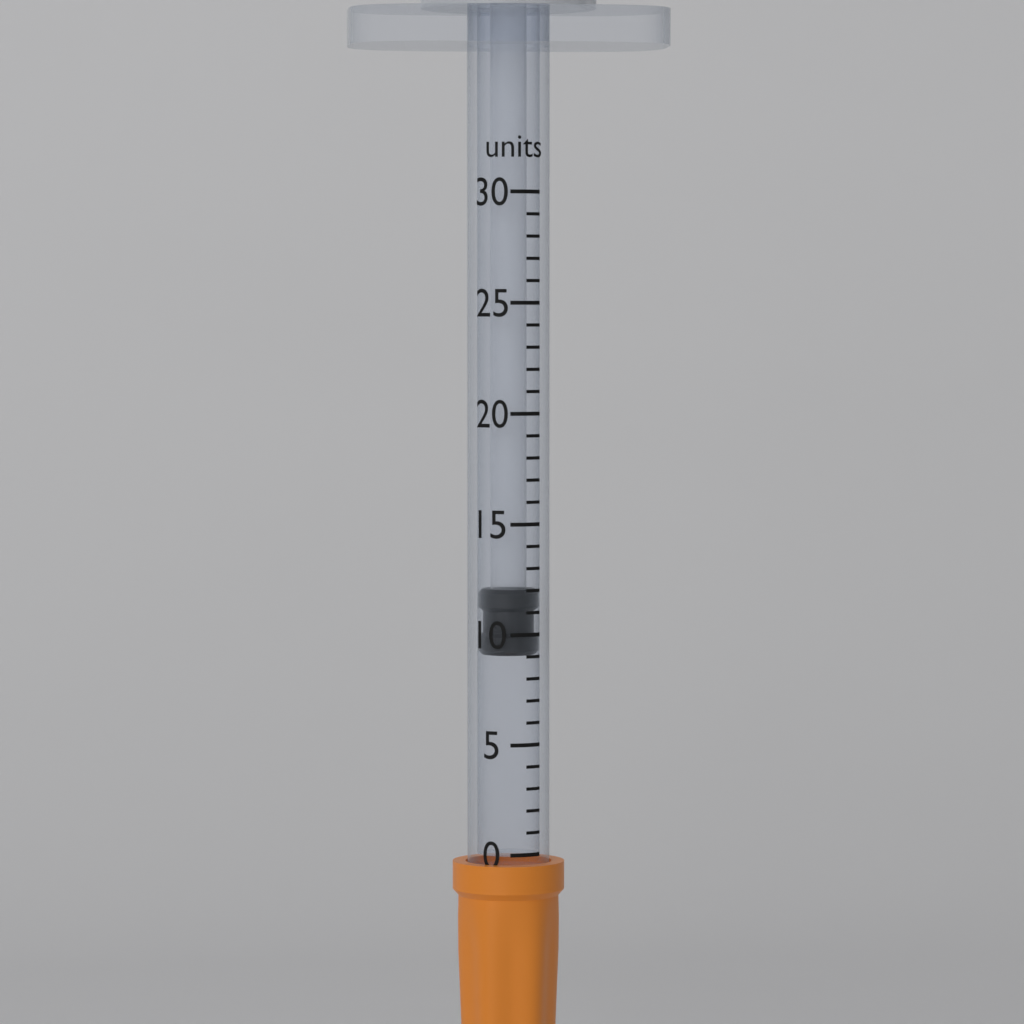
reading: 9 units
